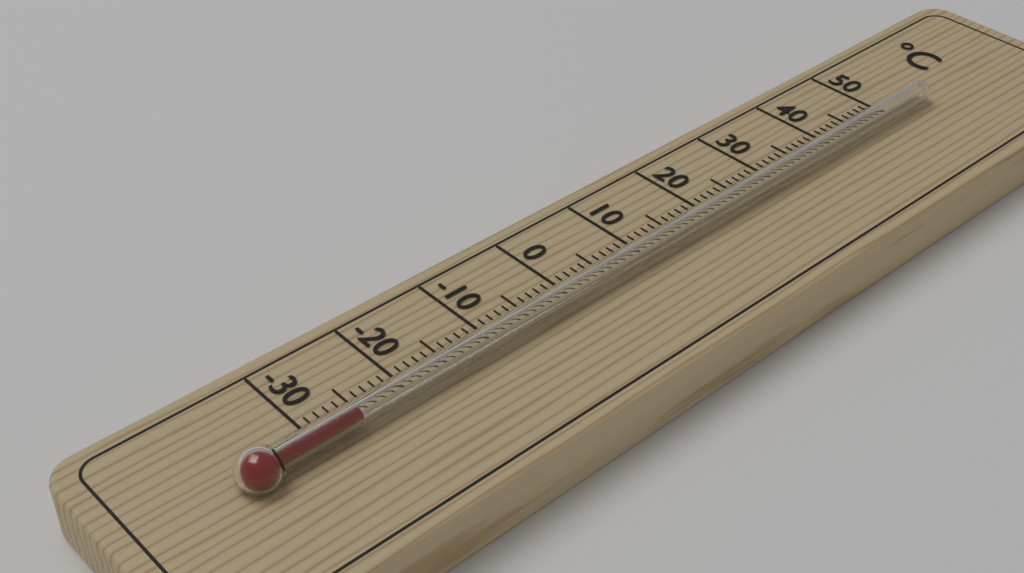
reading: -26 °C
